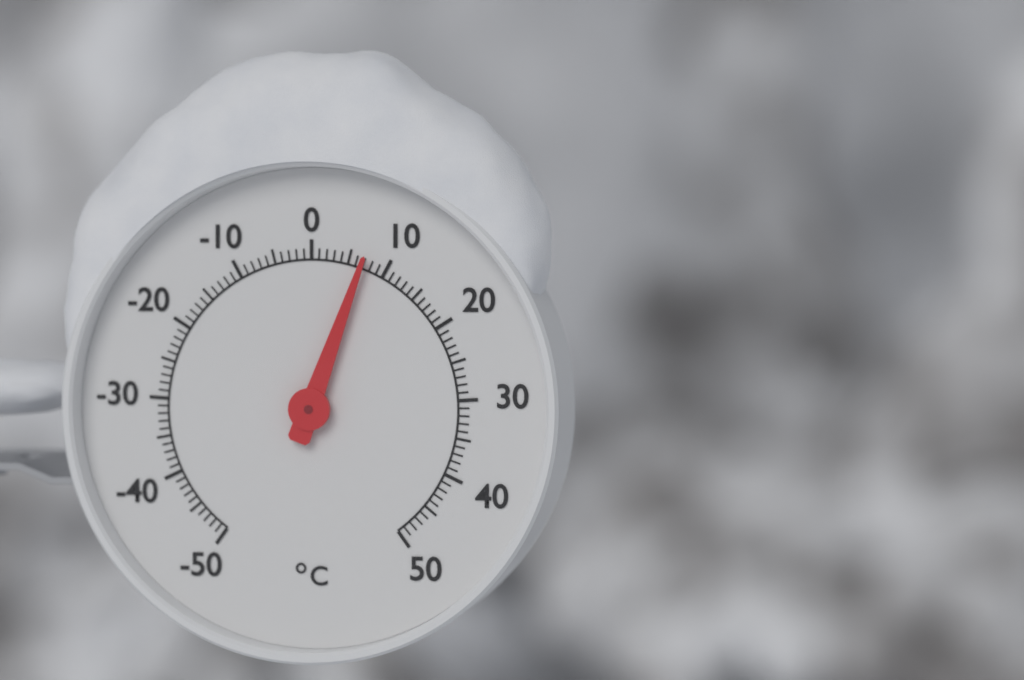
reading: 7 °C
